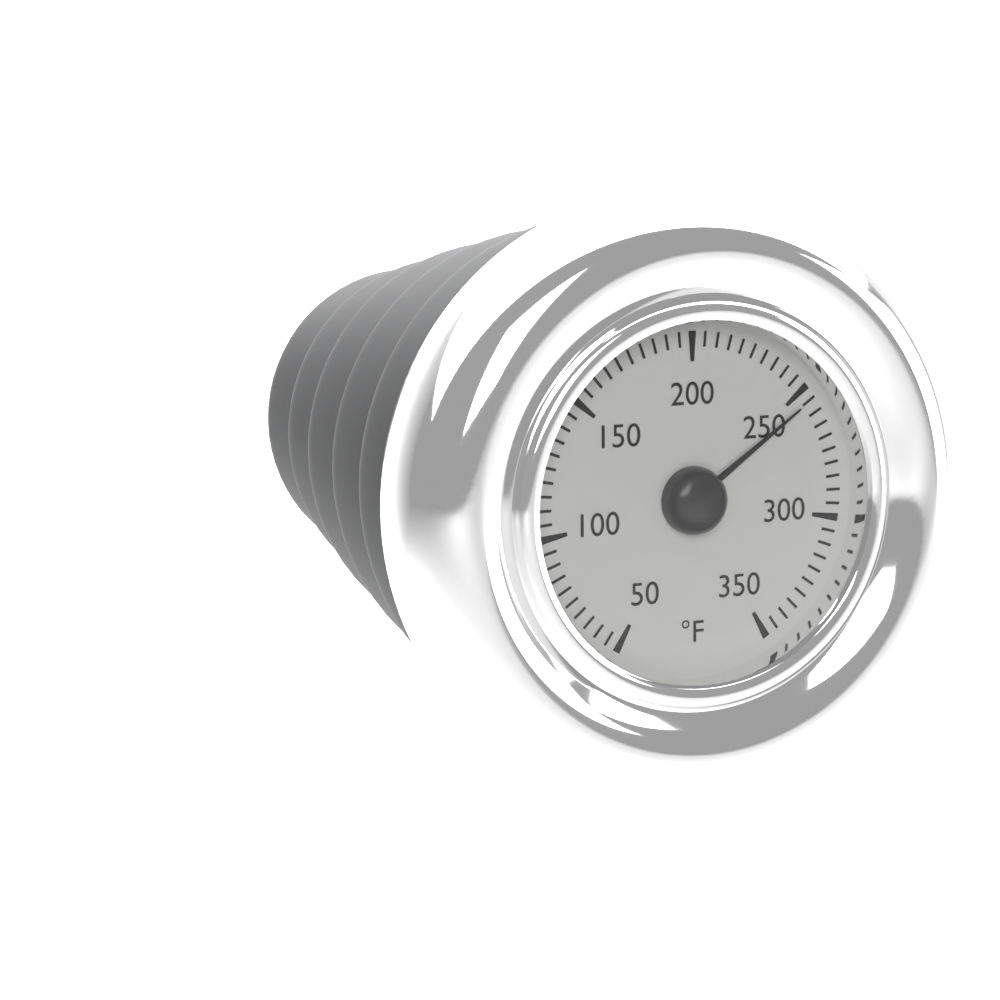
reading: 255 °F
